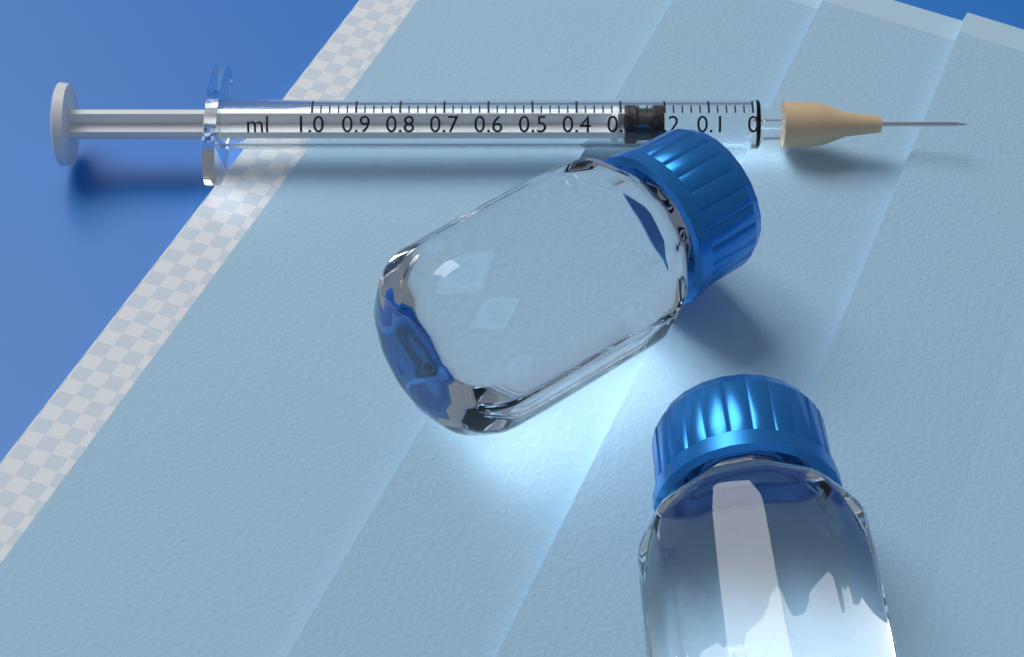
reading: 0.20 ml
